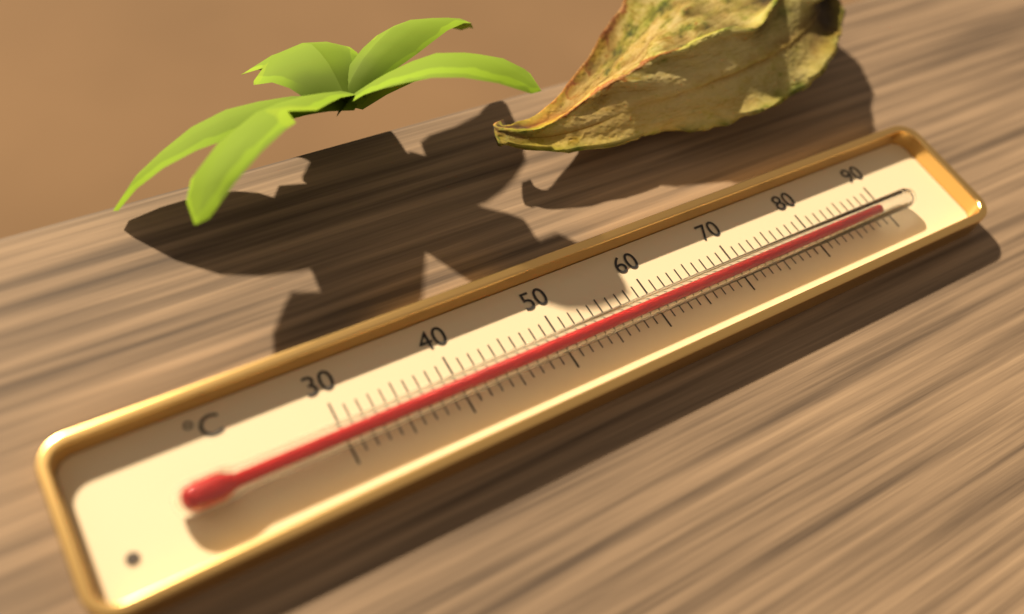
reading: 88 °C
